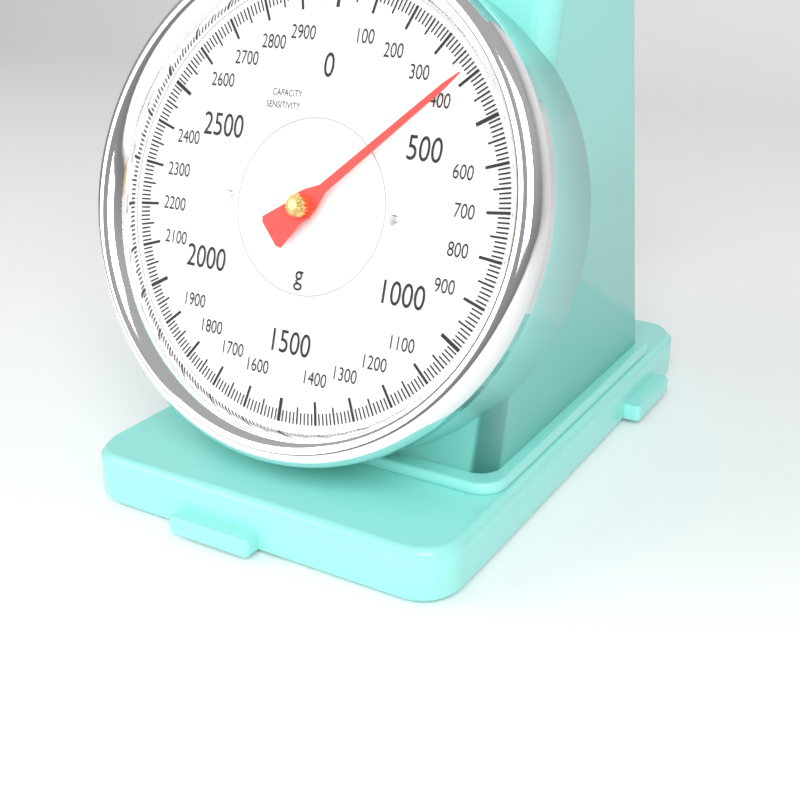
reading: 390 g
